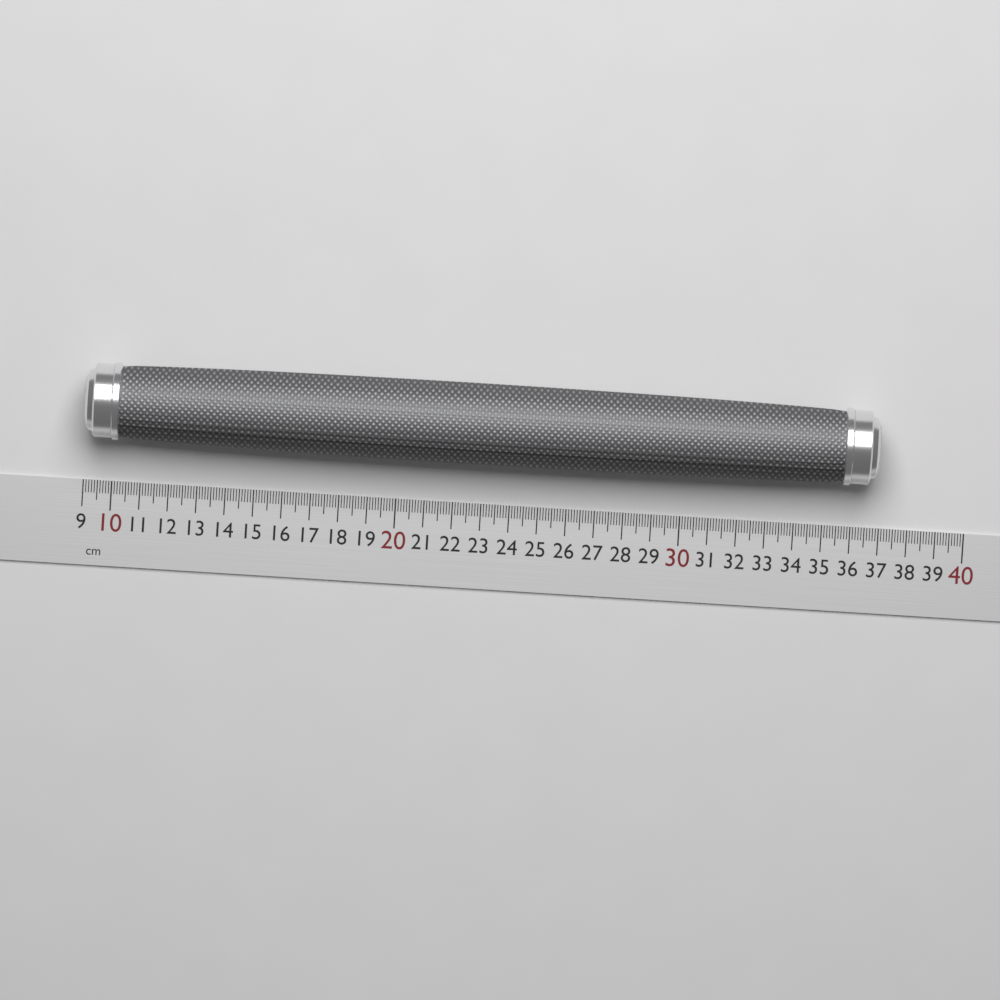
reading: 36.8 cm
